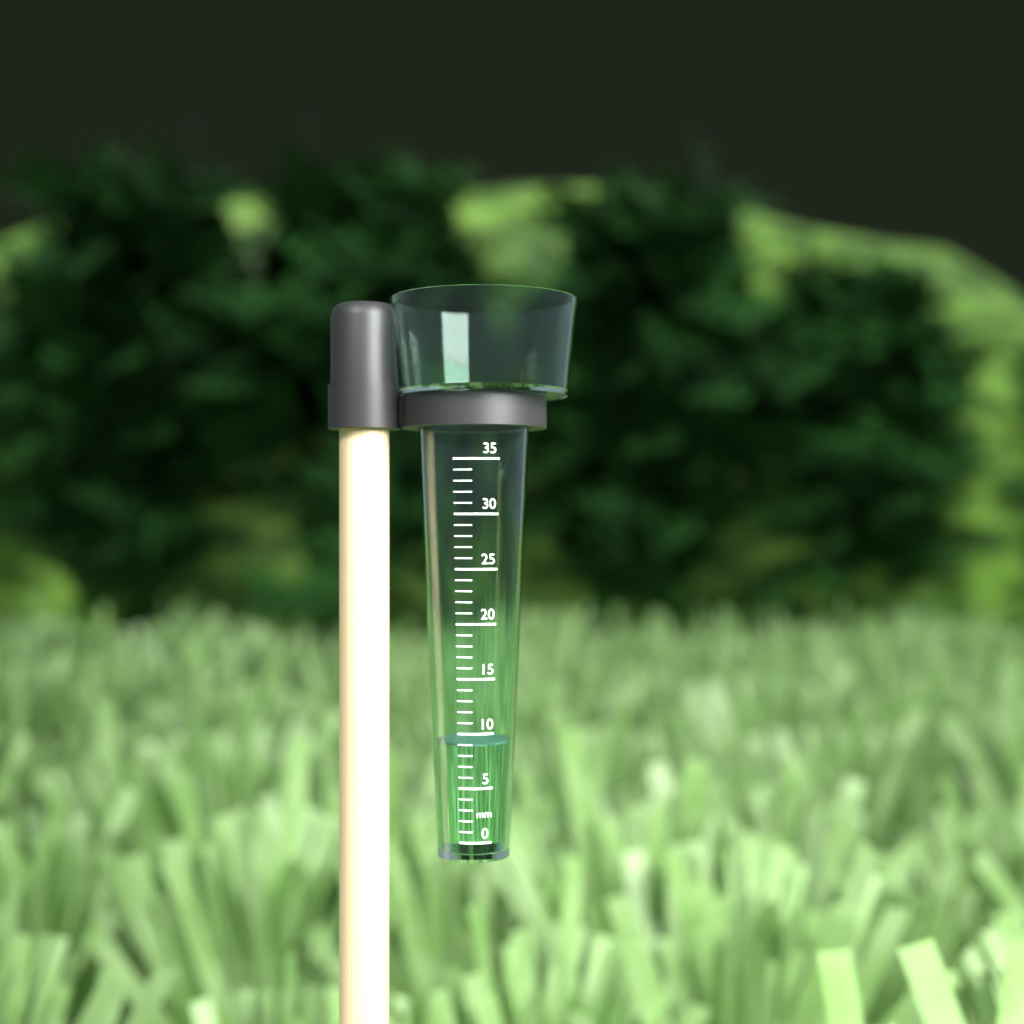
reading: 9 mm
